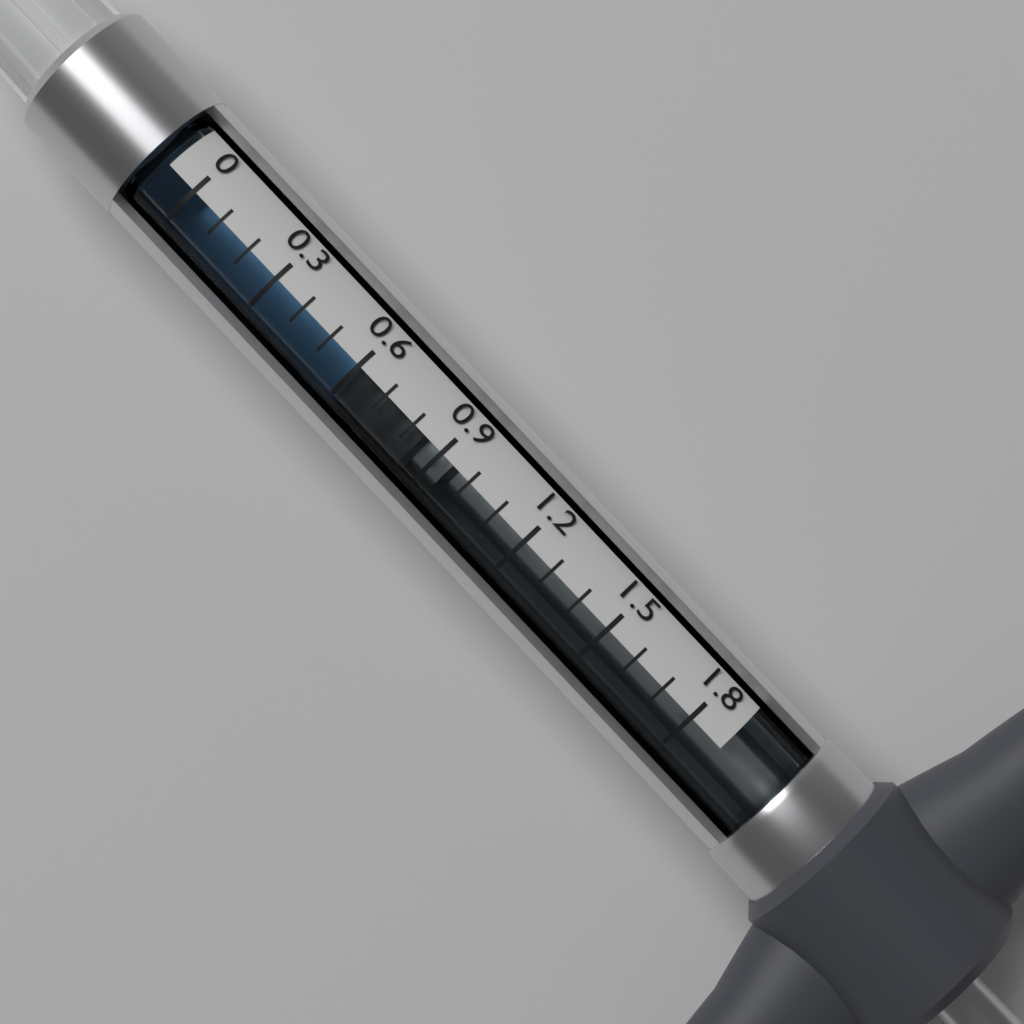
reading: 0.6 (no unit)
